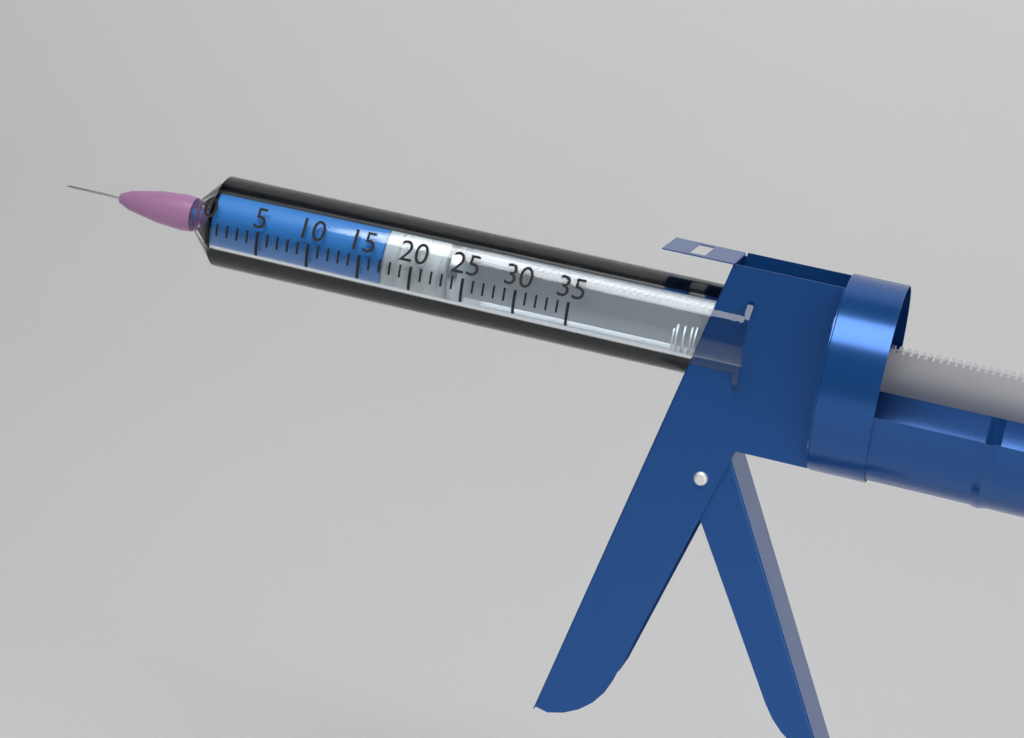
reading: 17 (no unit)
